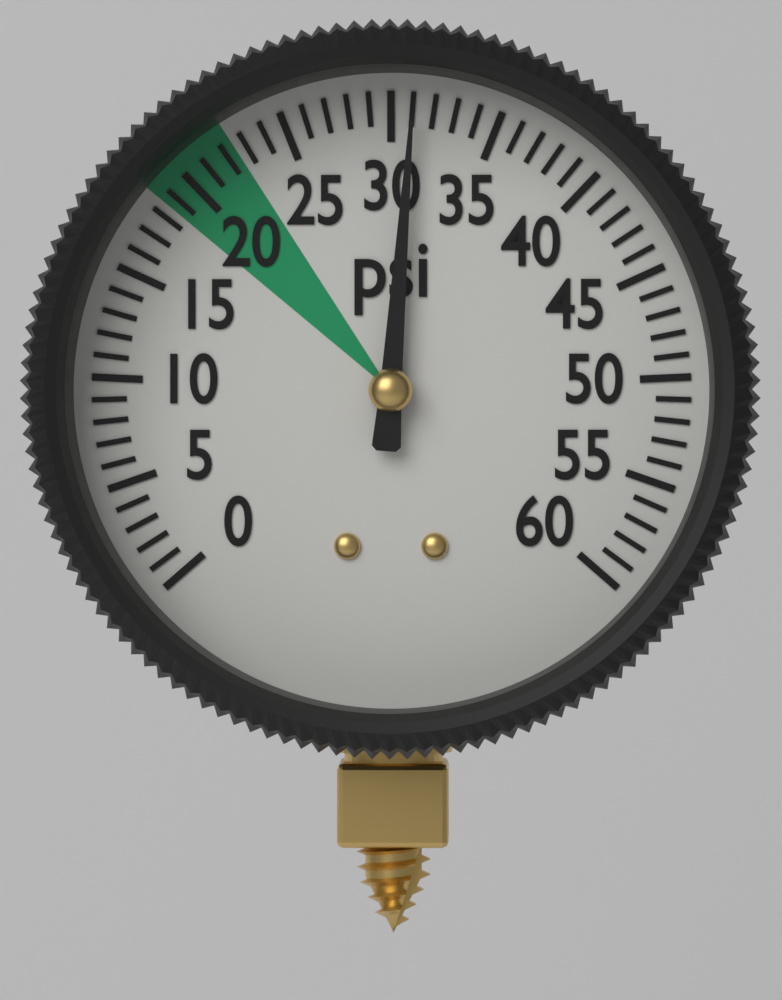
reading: 31 psi
